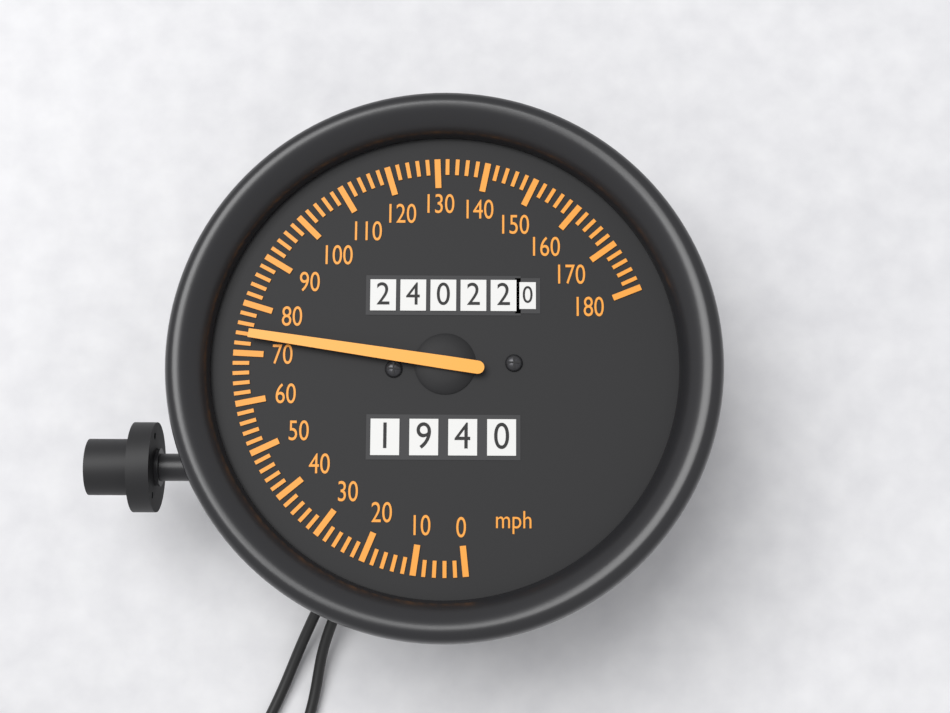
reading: 74 mph
